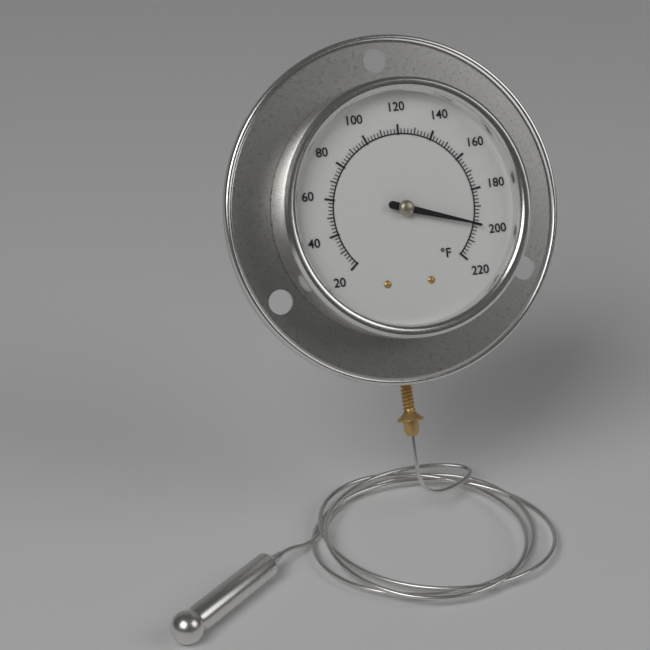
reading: 200 °F
